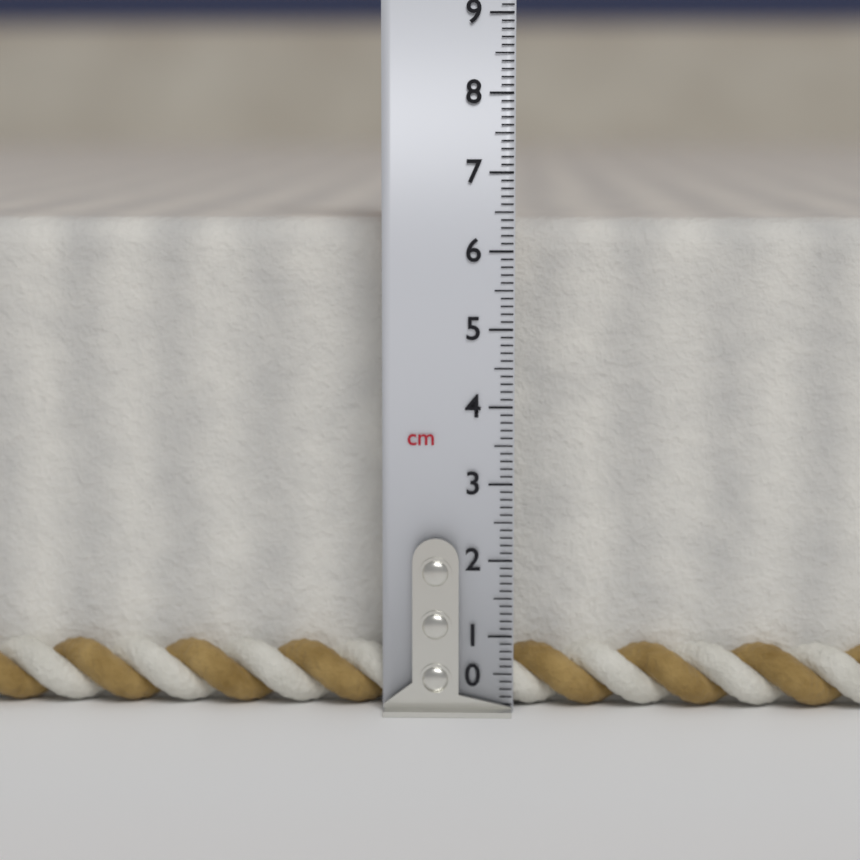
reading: 6.4 cm
